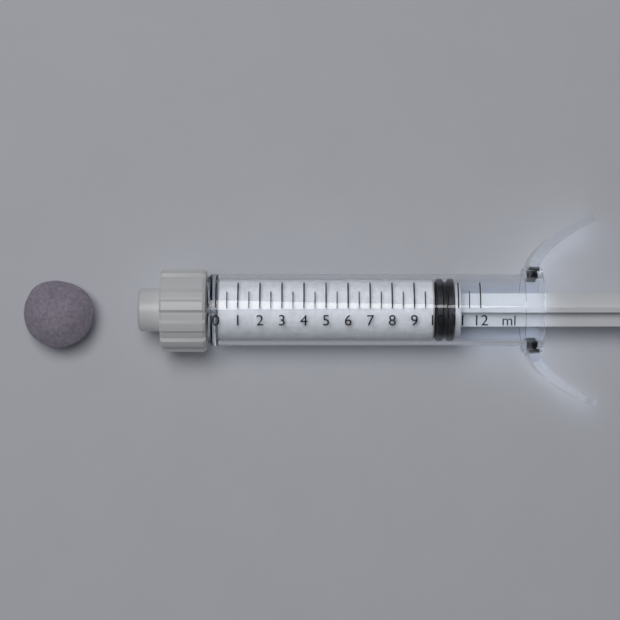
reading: 10.0 ml
